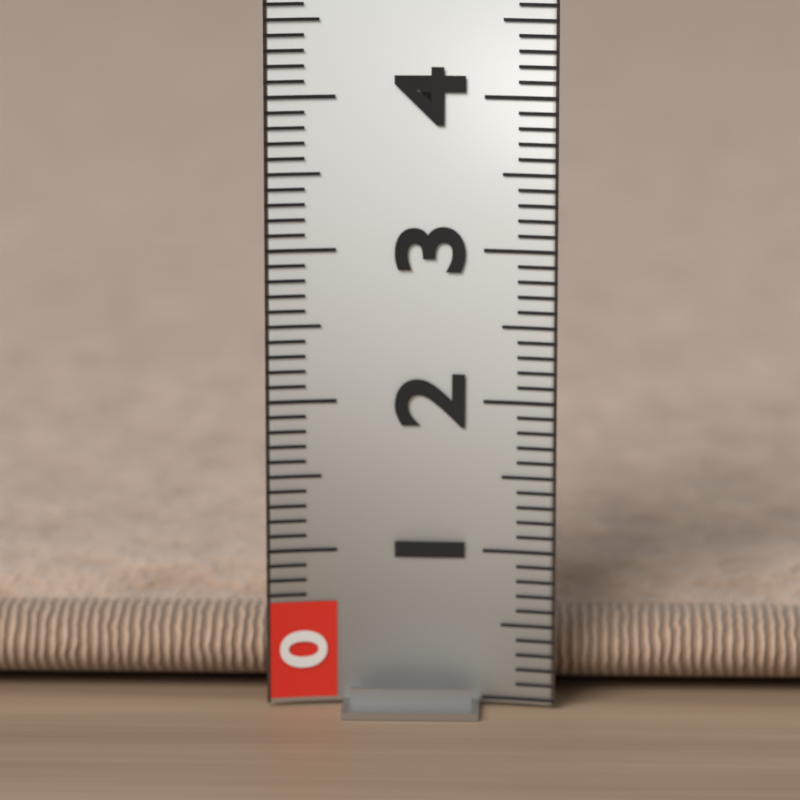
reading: 0.6 (no unit)
